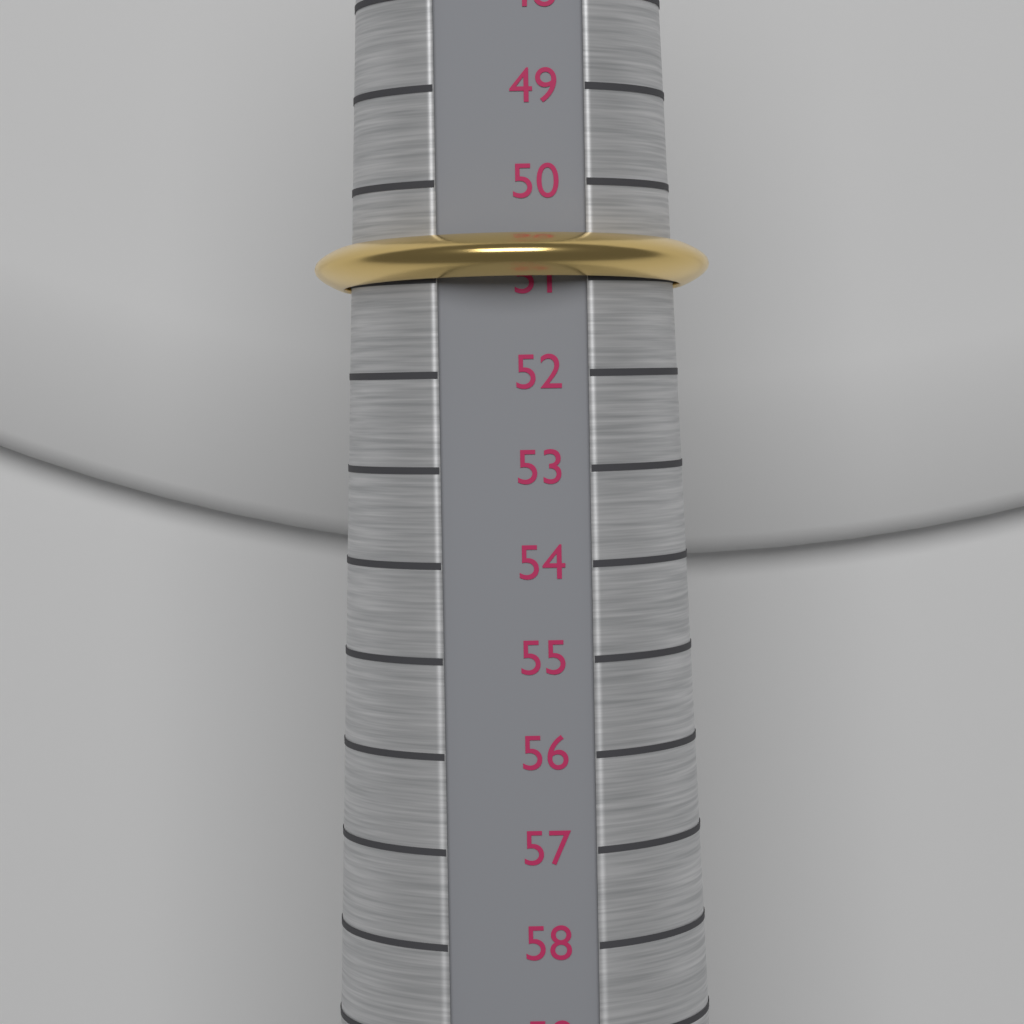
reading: 51 (no unit)
